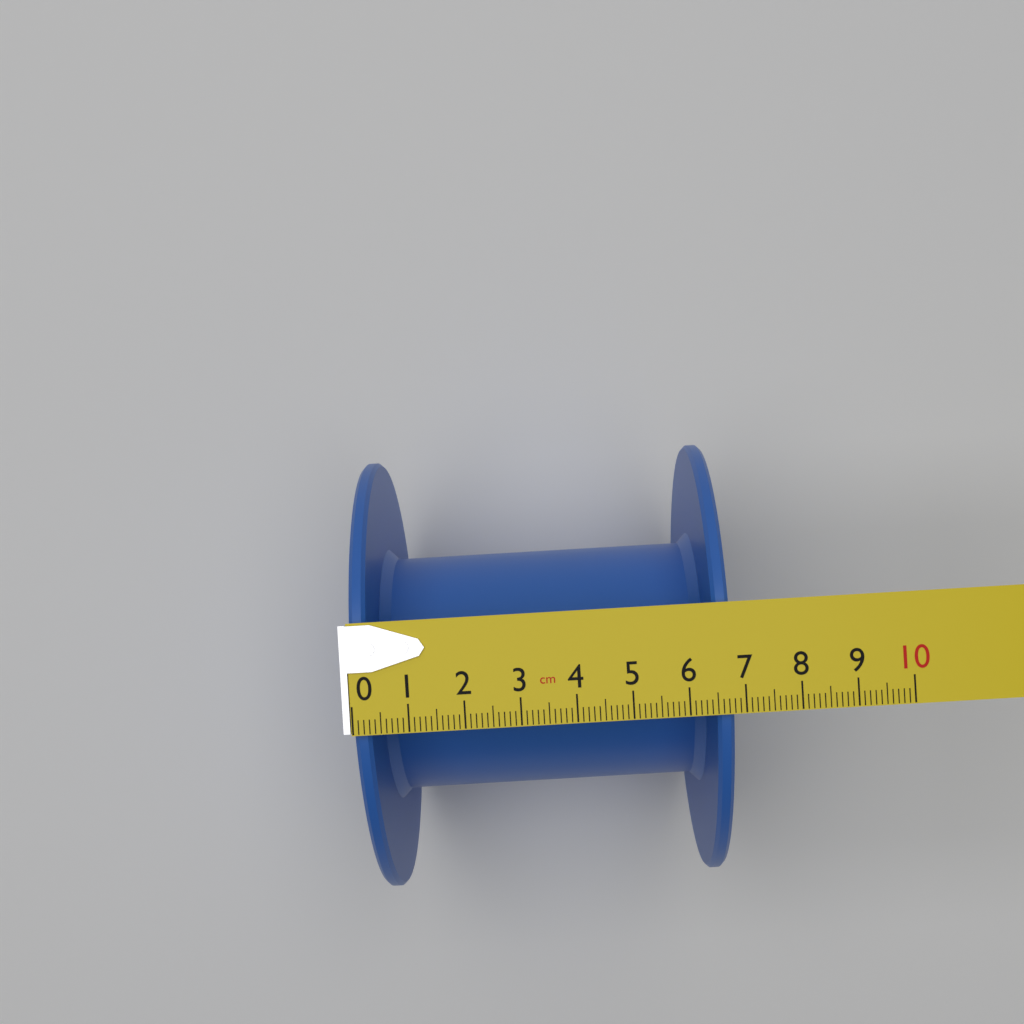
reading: 6.8 cm
